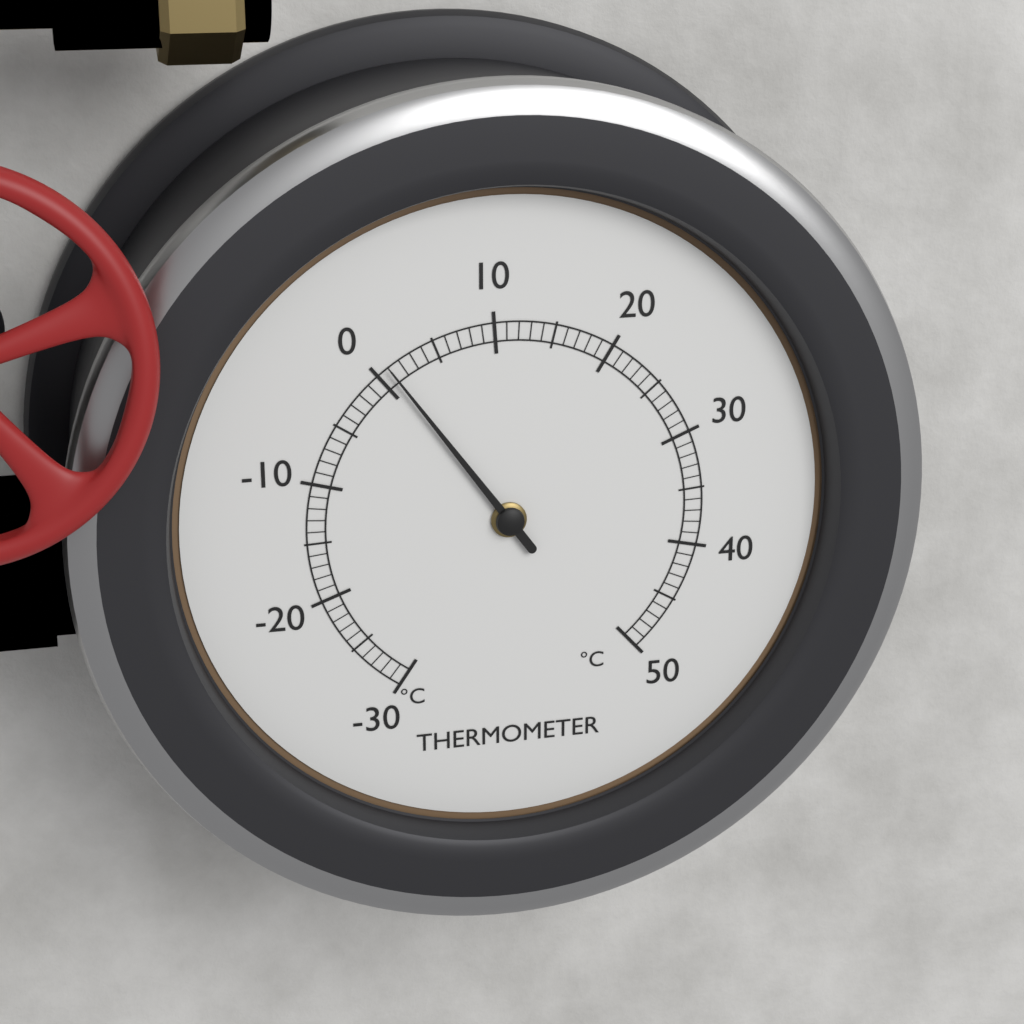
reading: 1 °C
